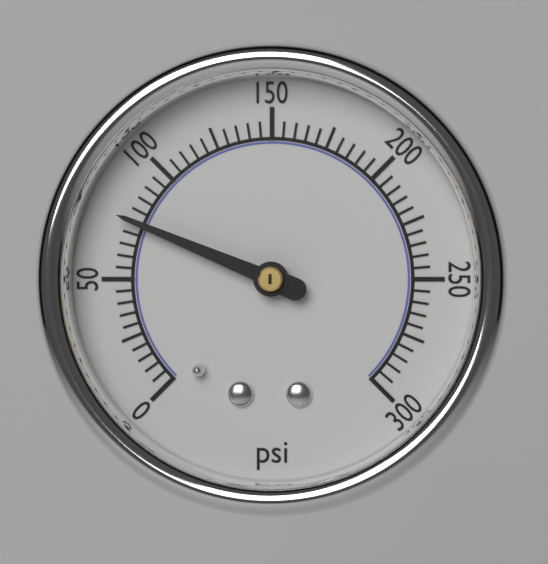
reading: 75 psi
